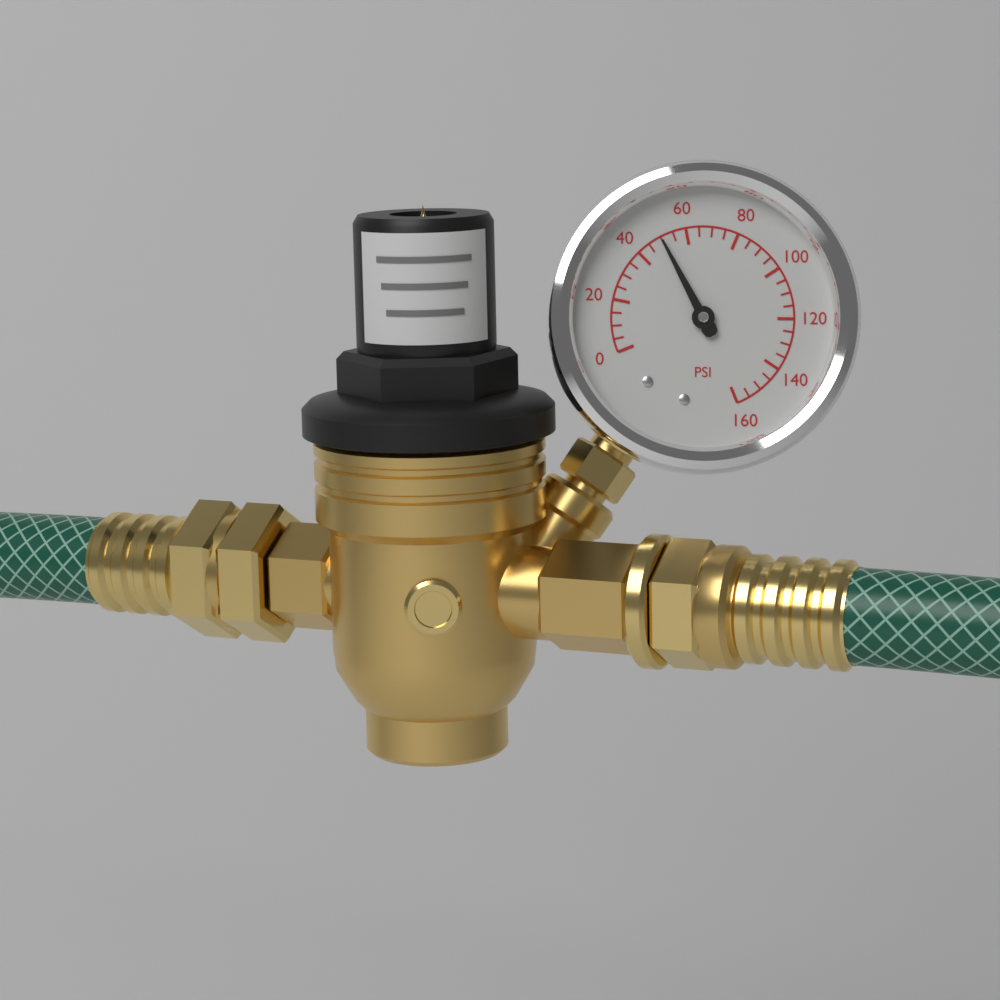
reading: 50 psi
